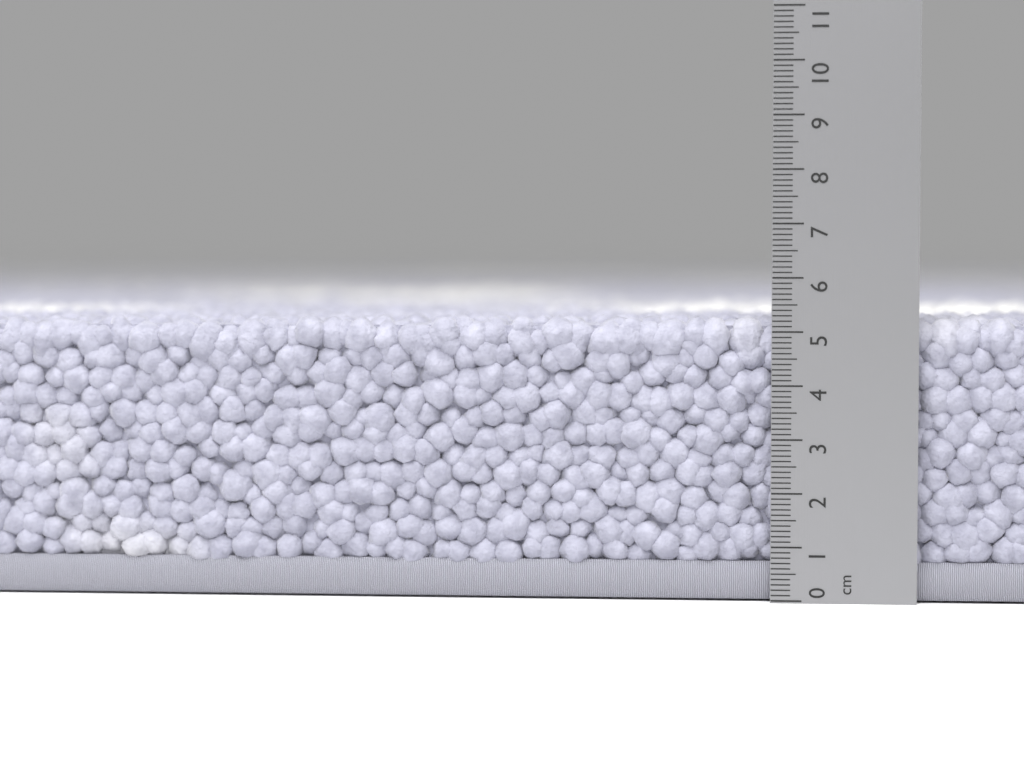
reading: 5.3 cm
